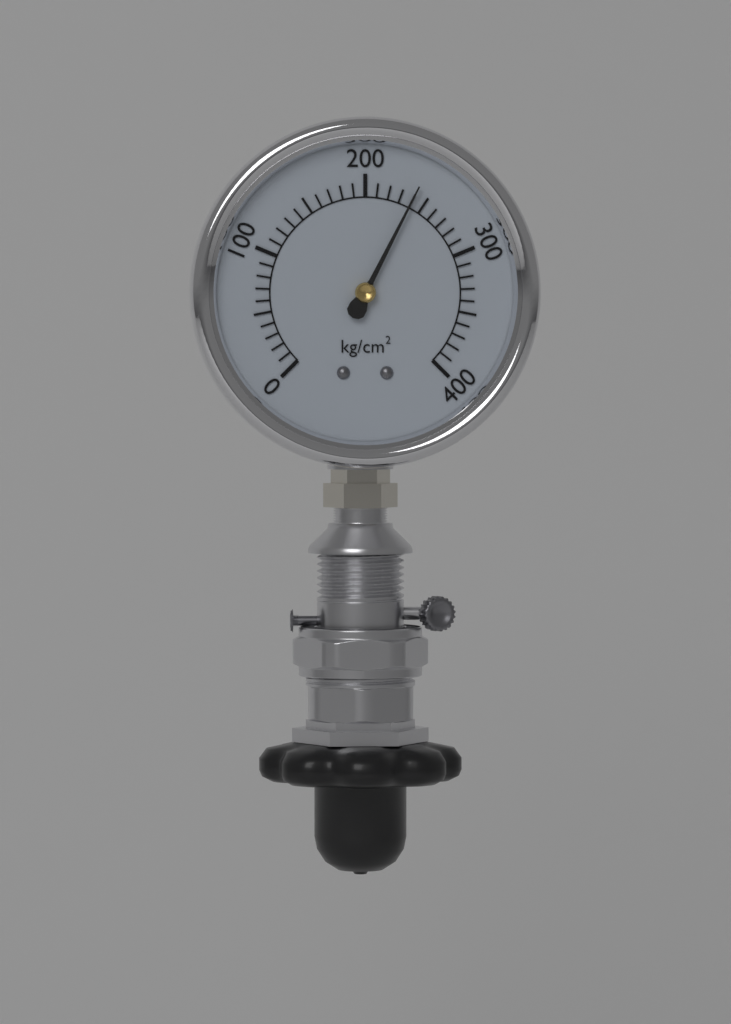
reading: 240 kg/cm²
